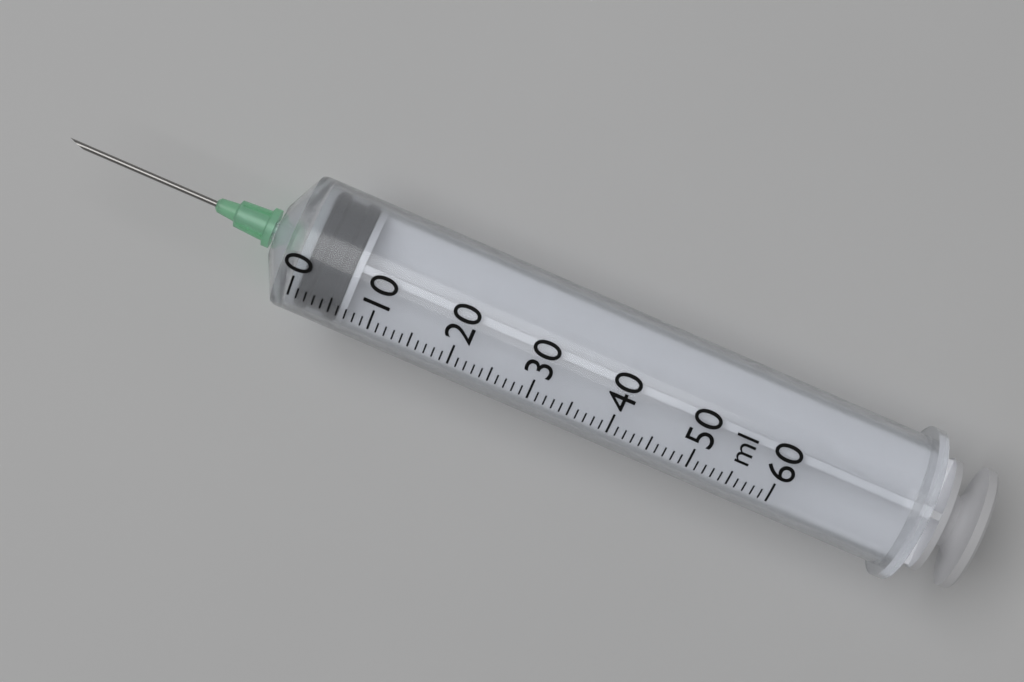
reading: 1 ml
